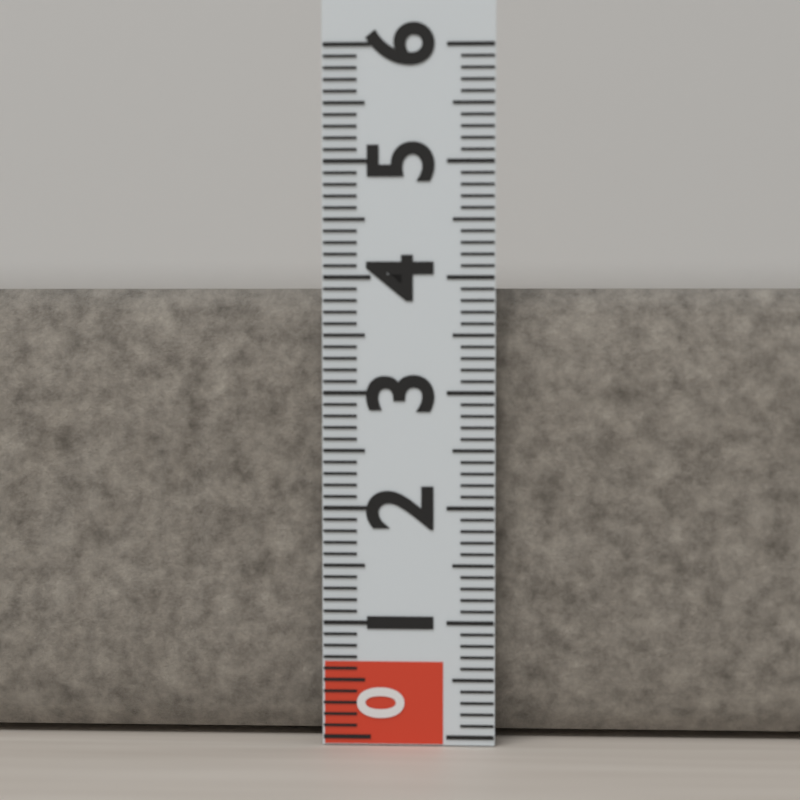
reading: 3.9 (no unit)
